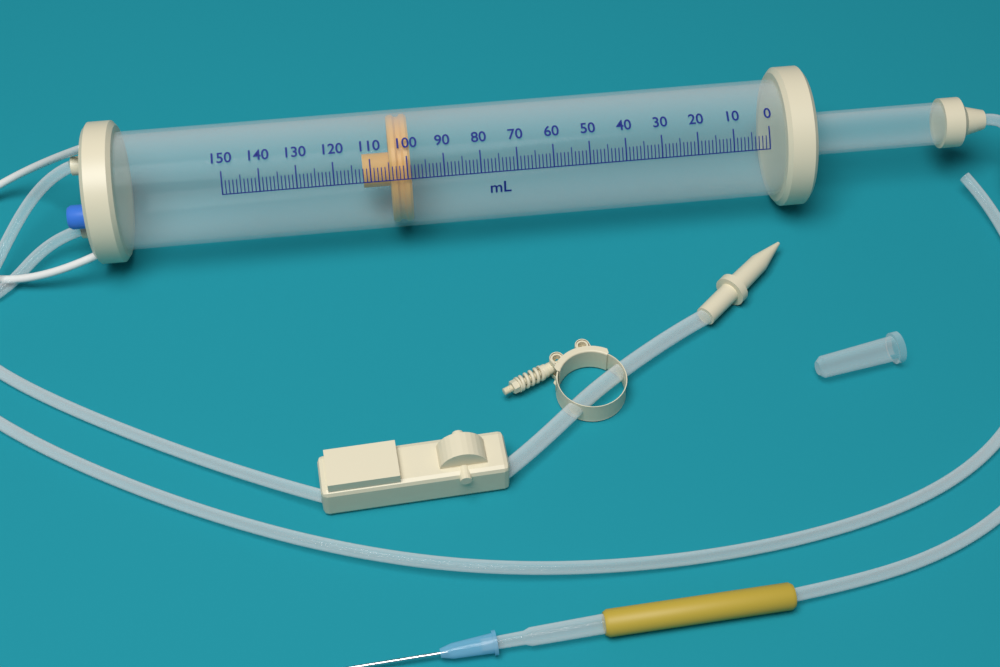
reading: 99 ml
